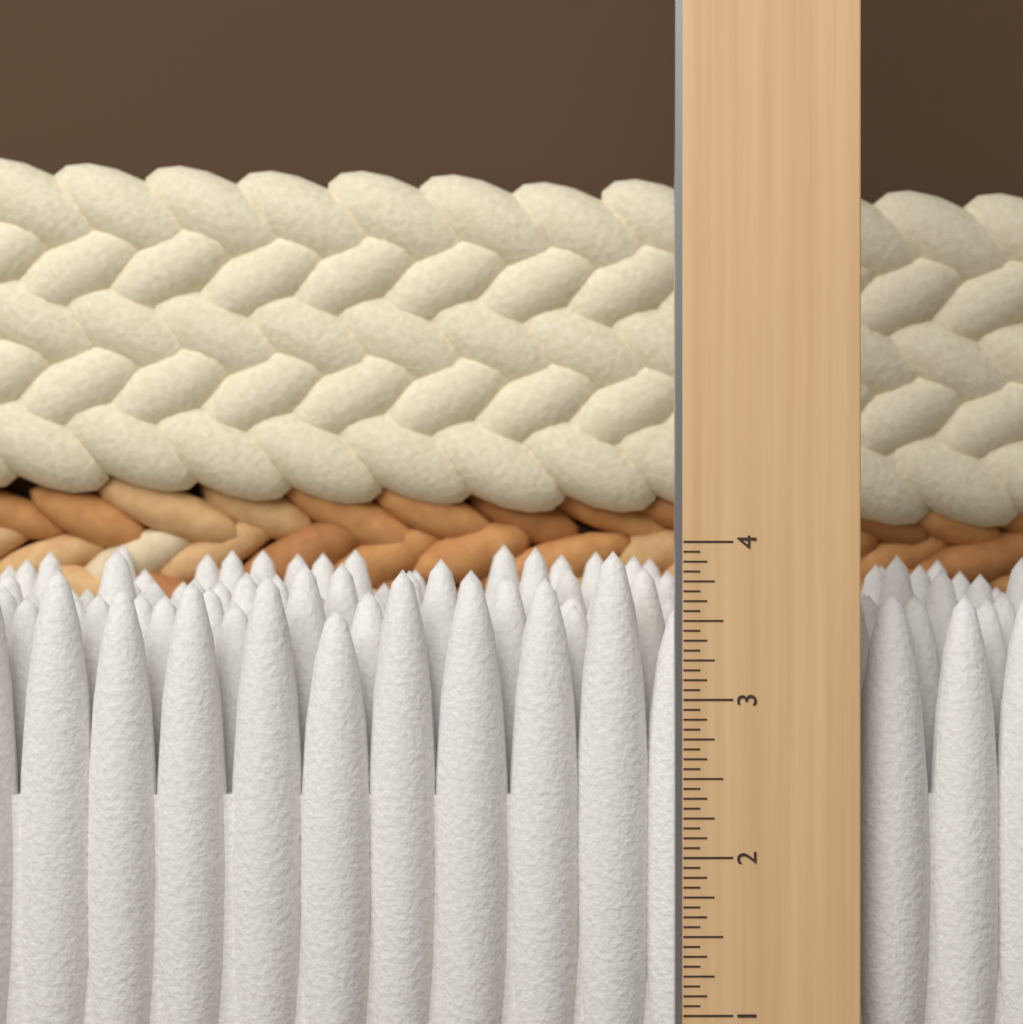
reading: 3.9375 in
